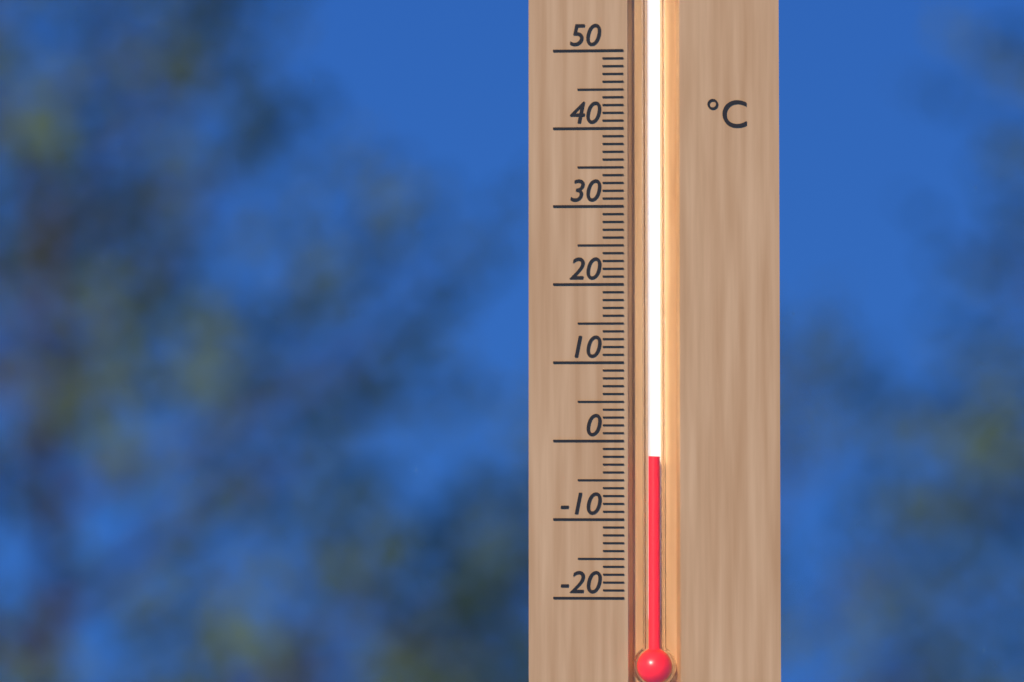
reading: -2 °C
